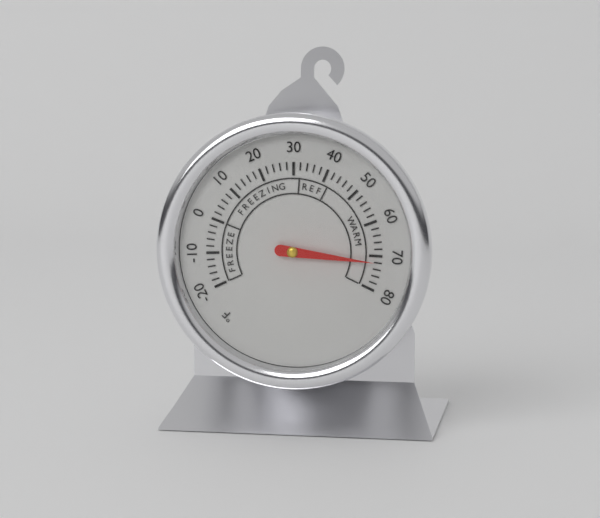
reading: 72 °F
